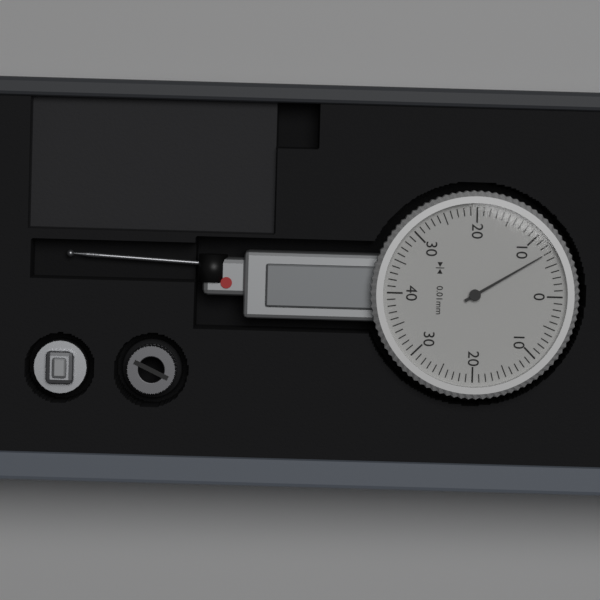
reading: 0.07 mm
